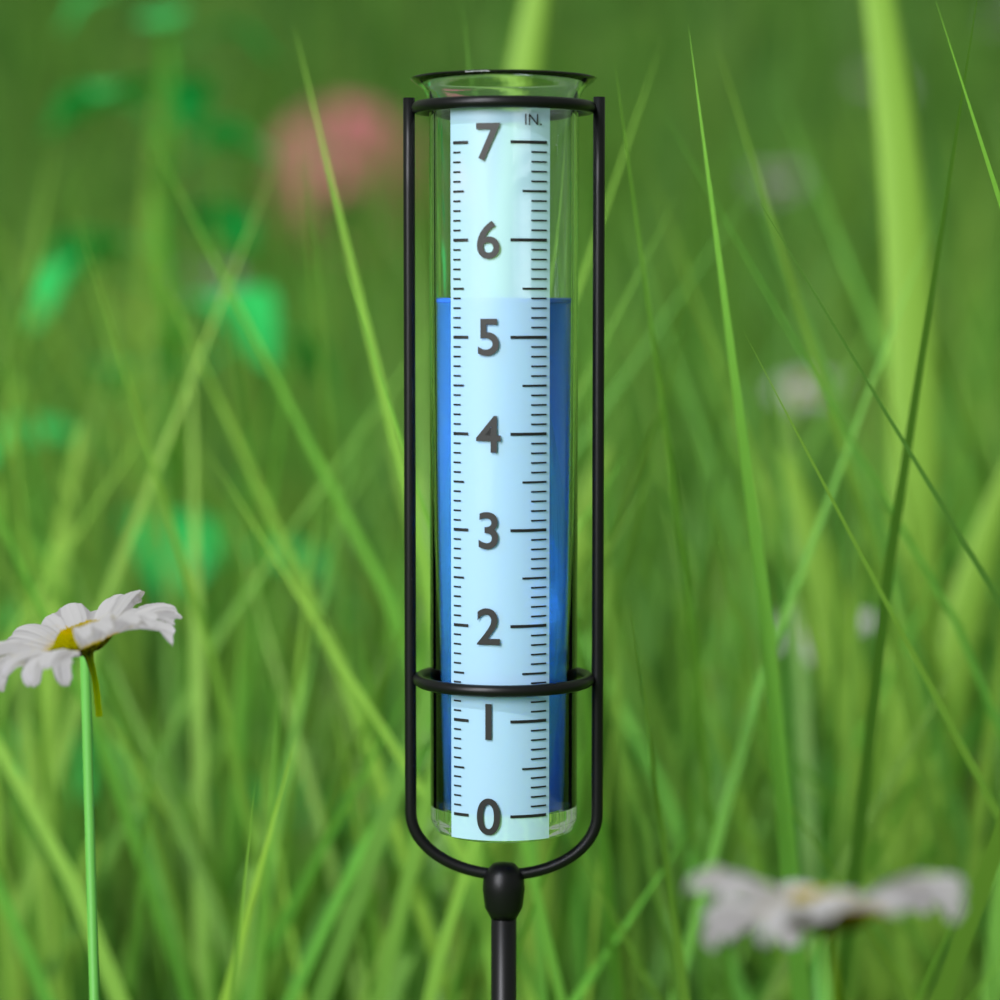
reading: 5.4 in
